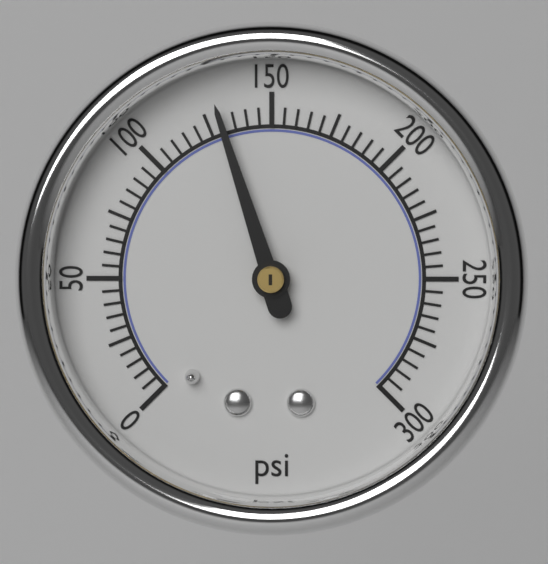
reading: 130 psi
